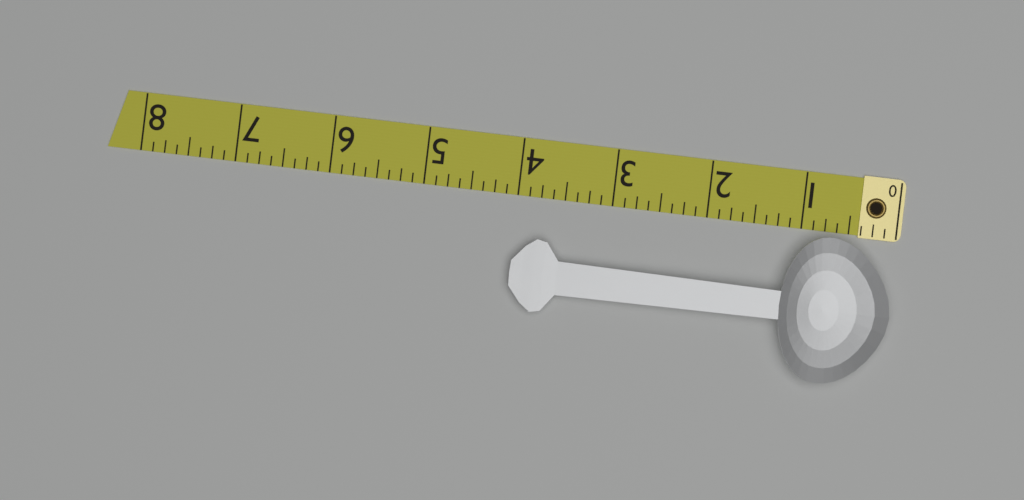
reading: 4.000 (no unit)
